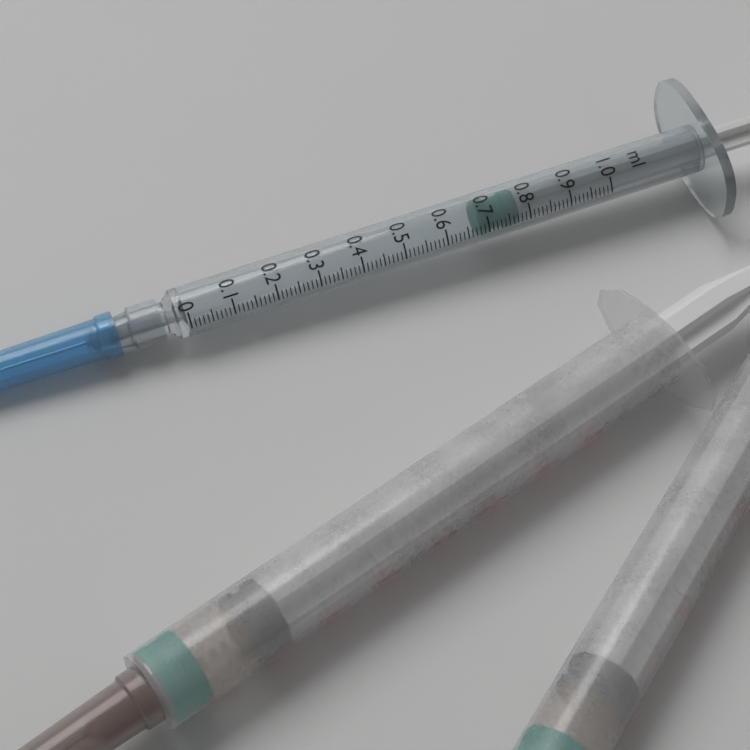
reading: 0.68 ml
